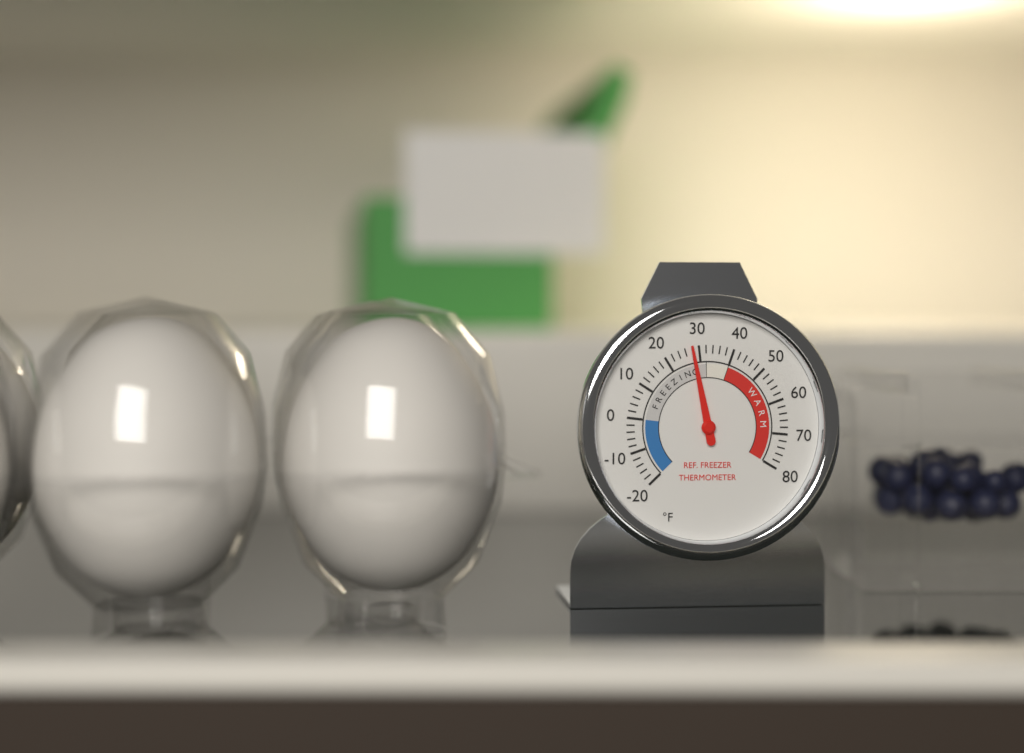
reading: 28 °F
